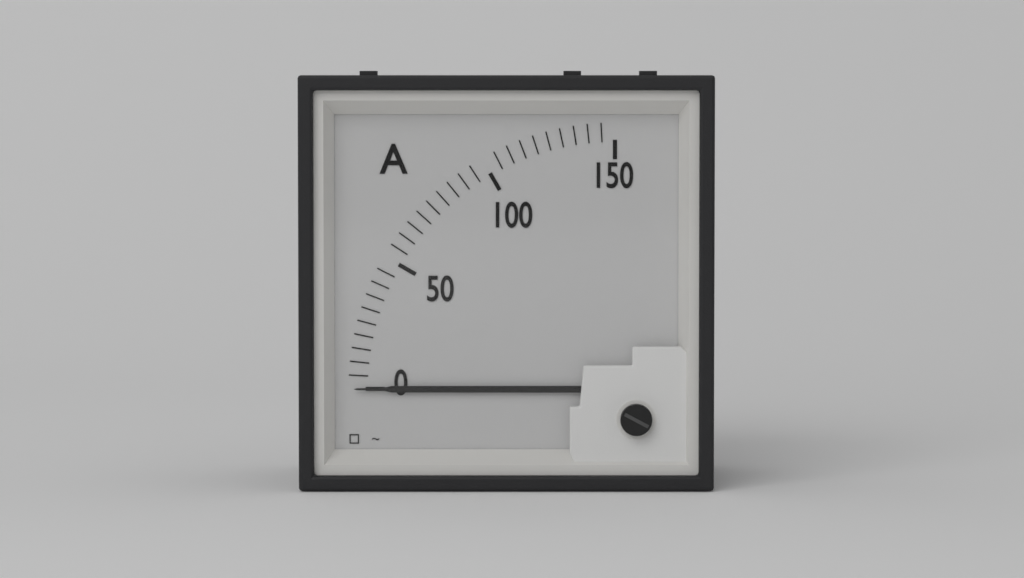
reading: 0 A
